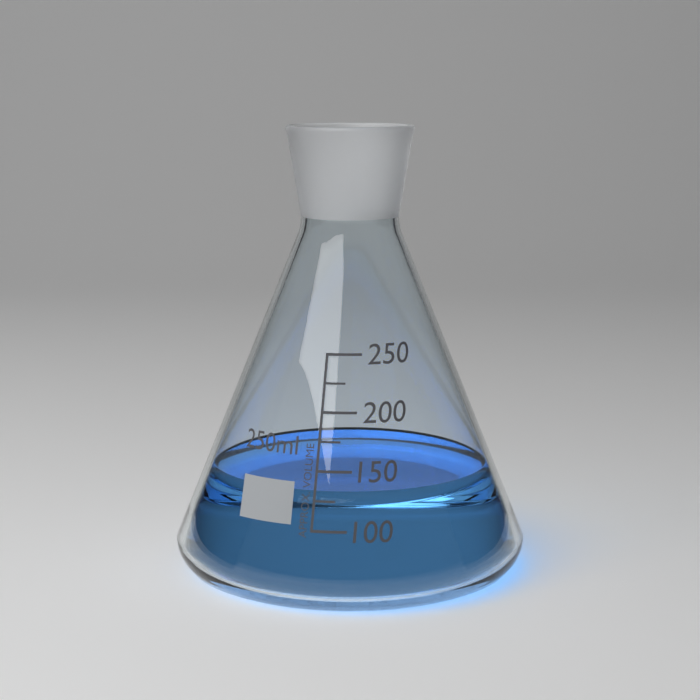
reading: 130 ml
